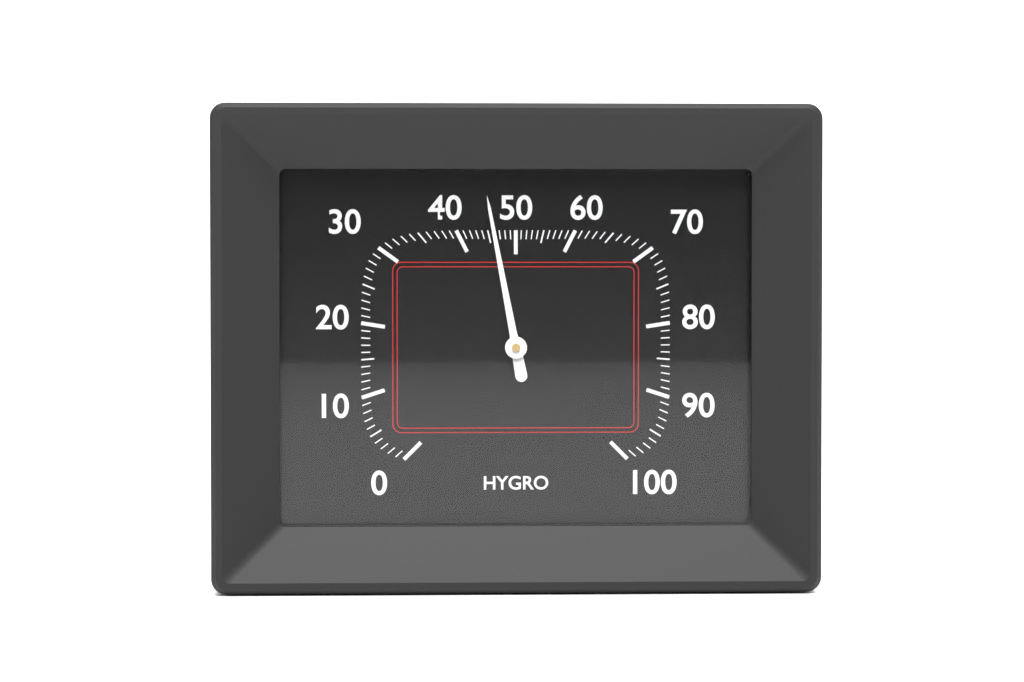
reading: 46 %
